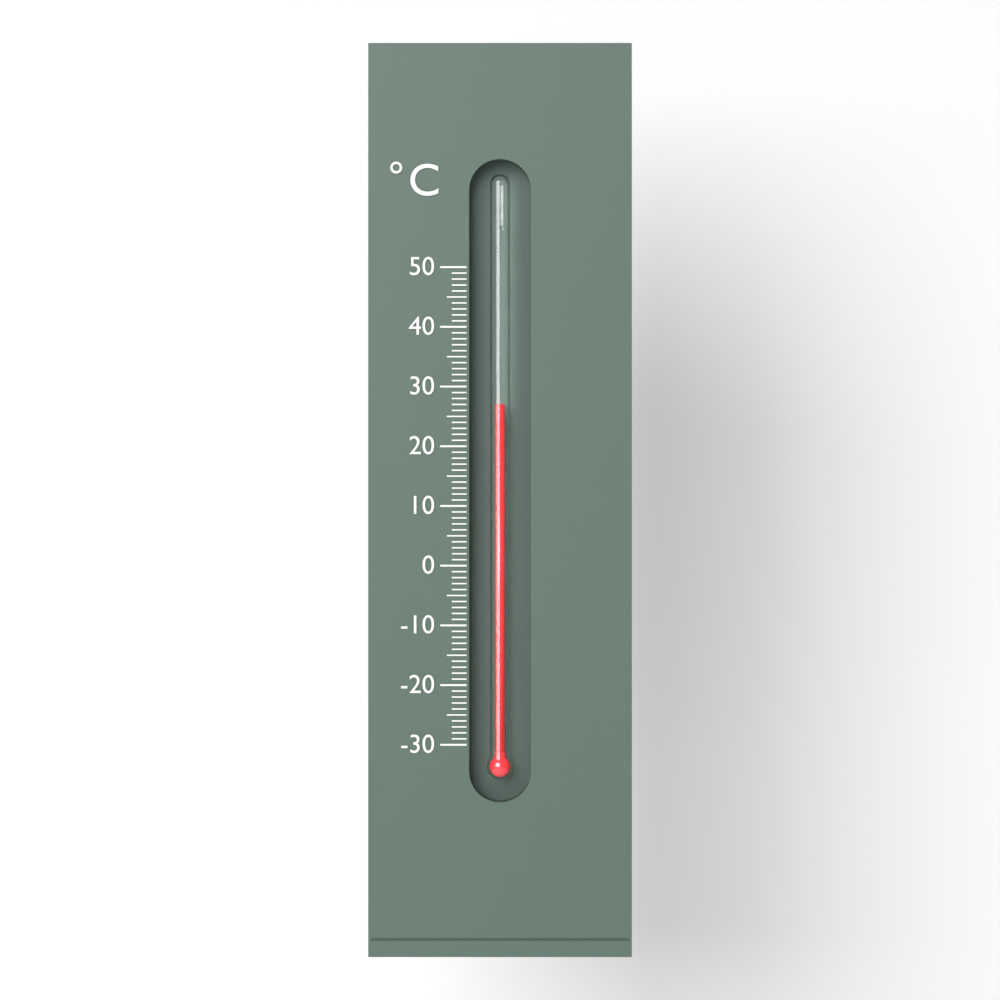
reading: 27 °C
